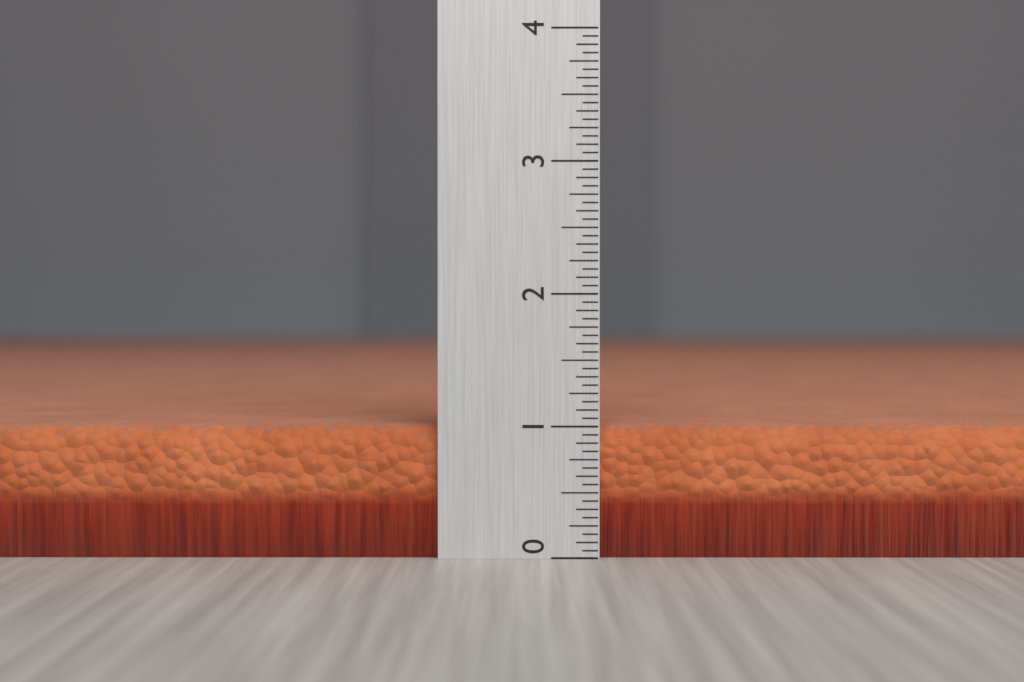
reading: 1.0000 (no unit)
